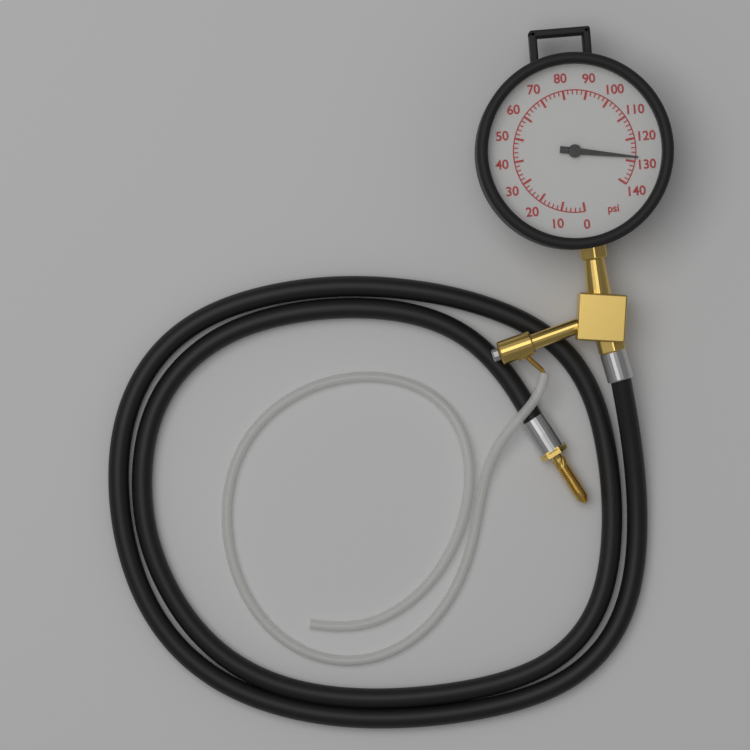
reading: 128 psi
